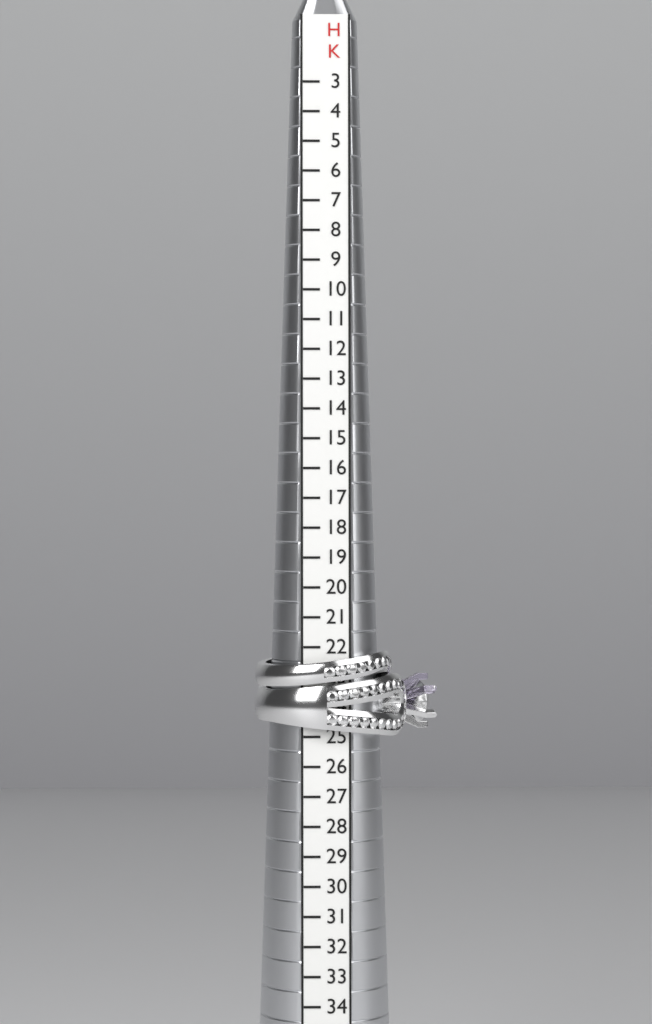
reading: 25 HK
